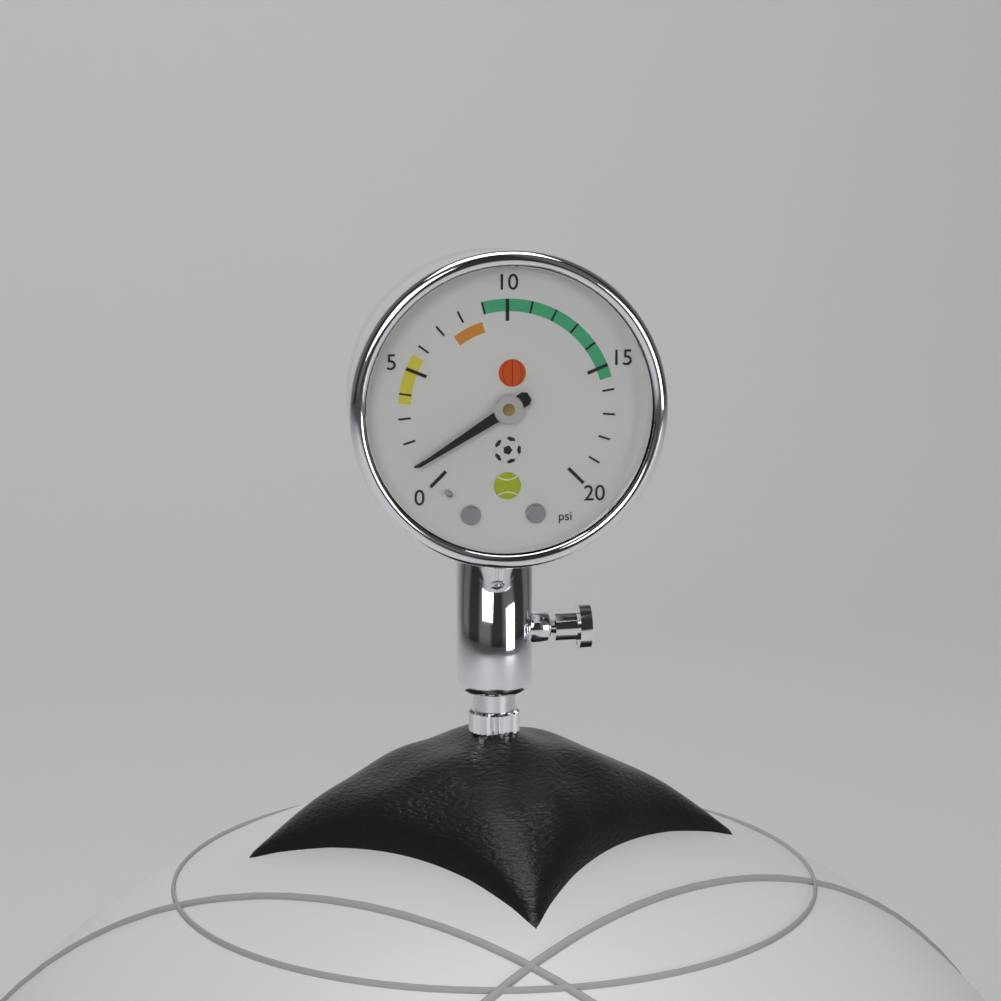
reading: 1 psi
